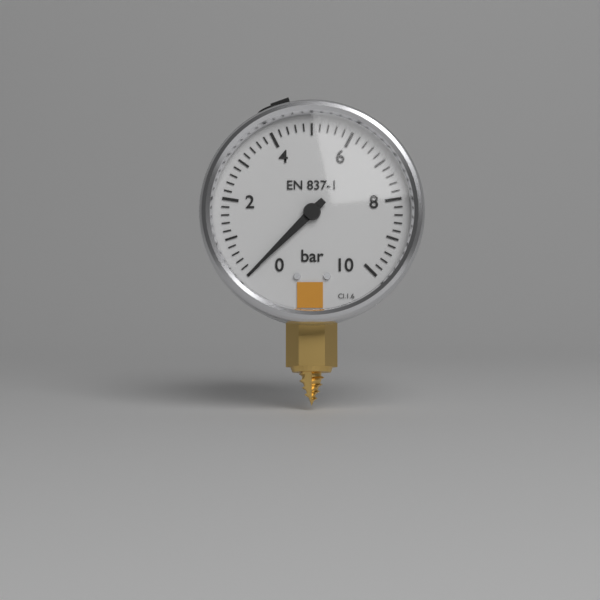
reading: 0.0 bar
